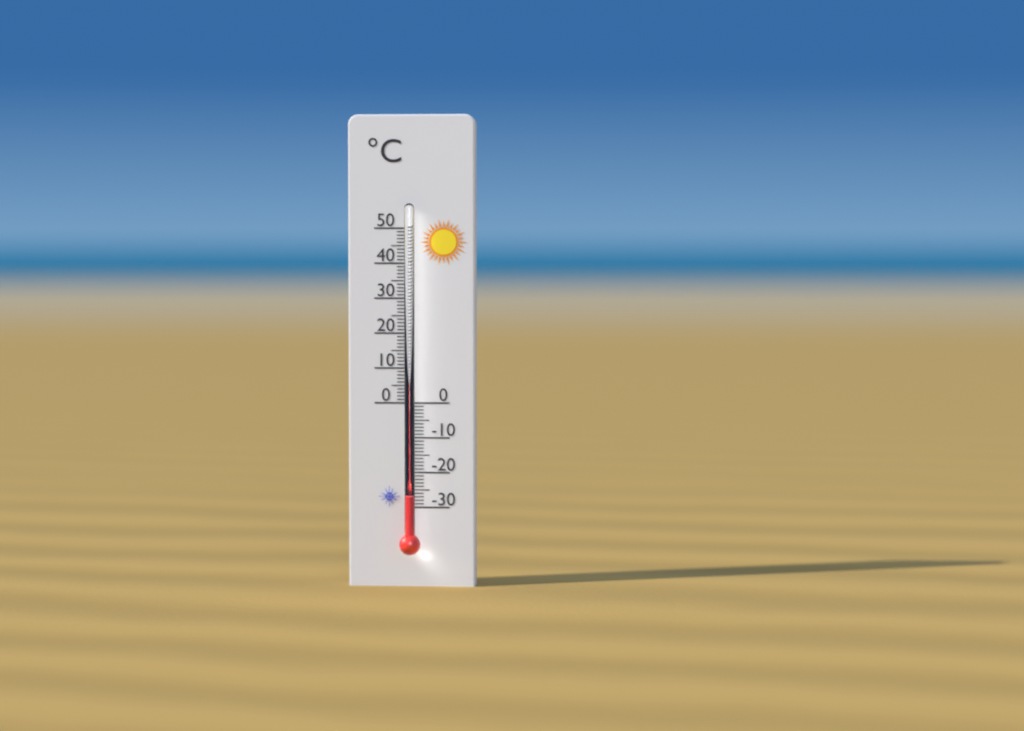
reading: -27 °C
